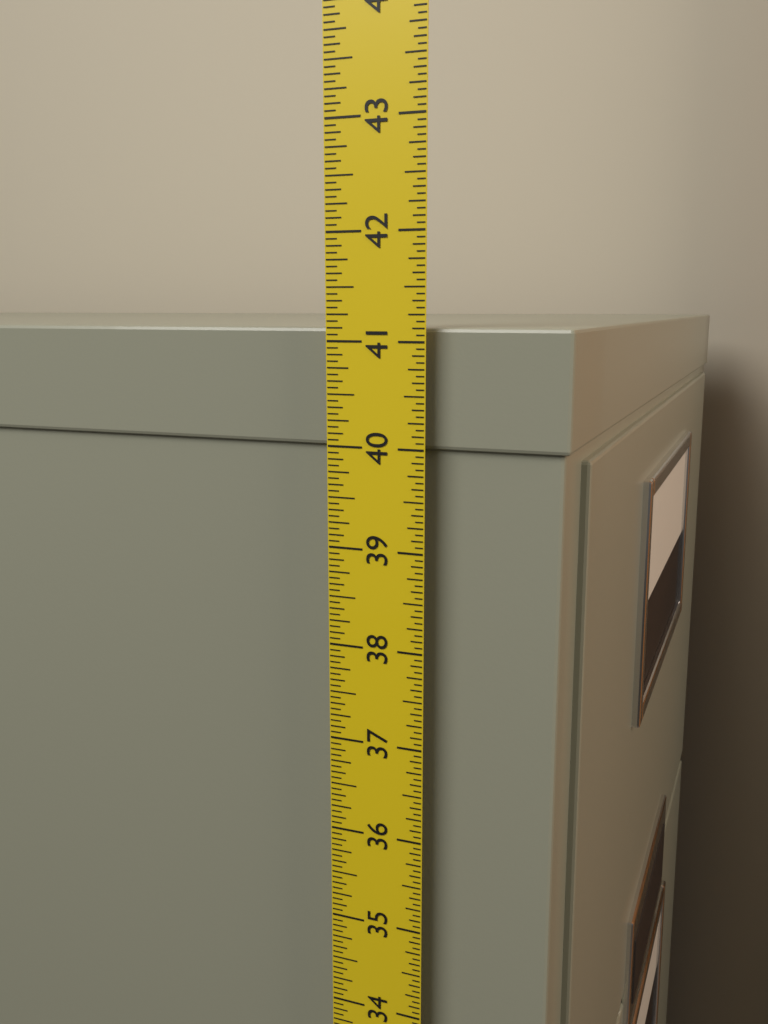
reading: 41.1250 in
